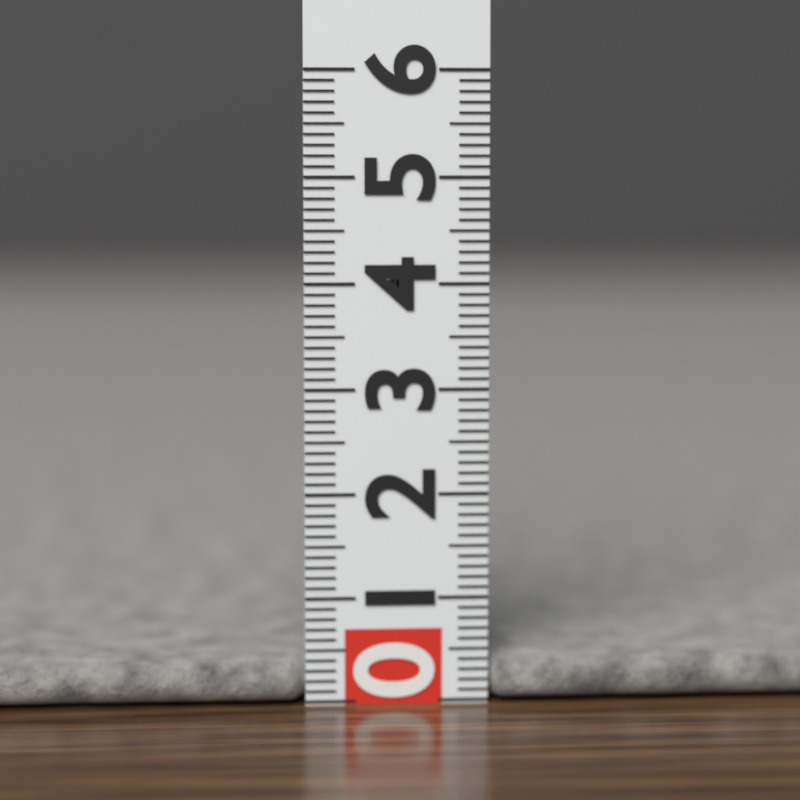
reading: 0.4 (no unit)
